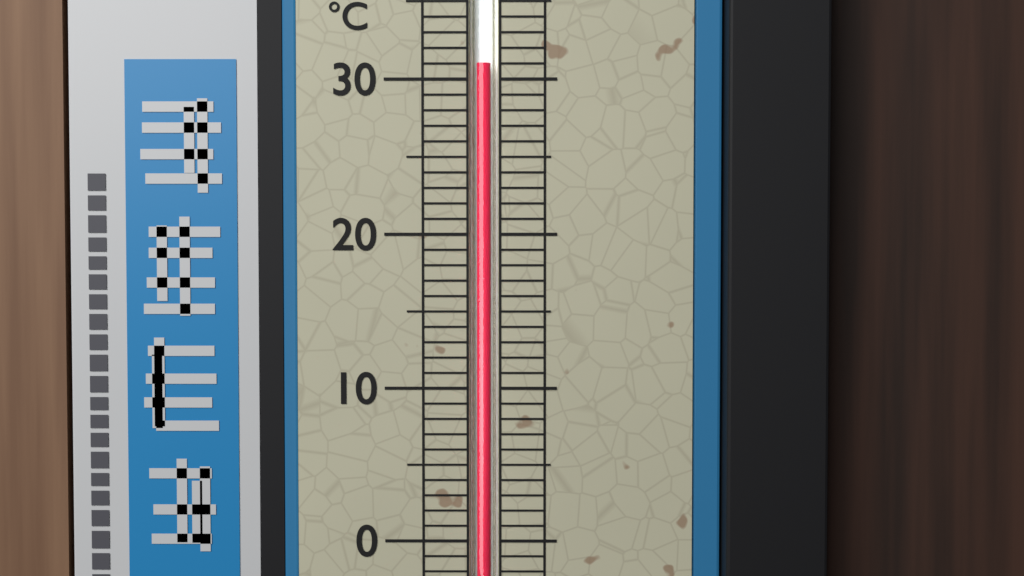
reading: 31 °C
